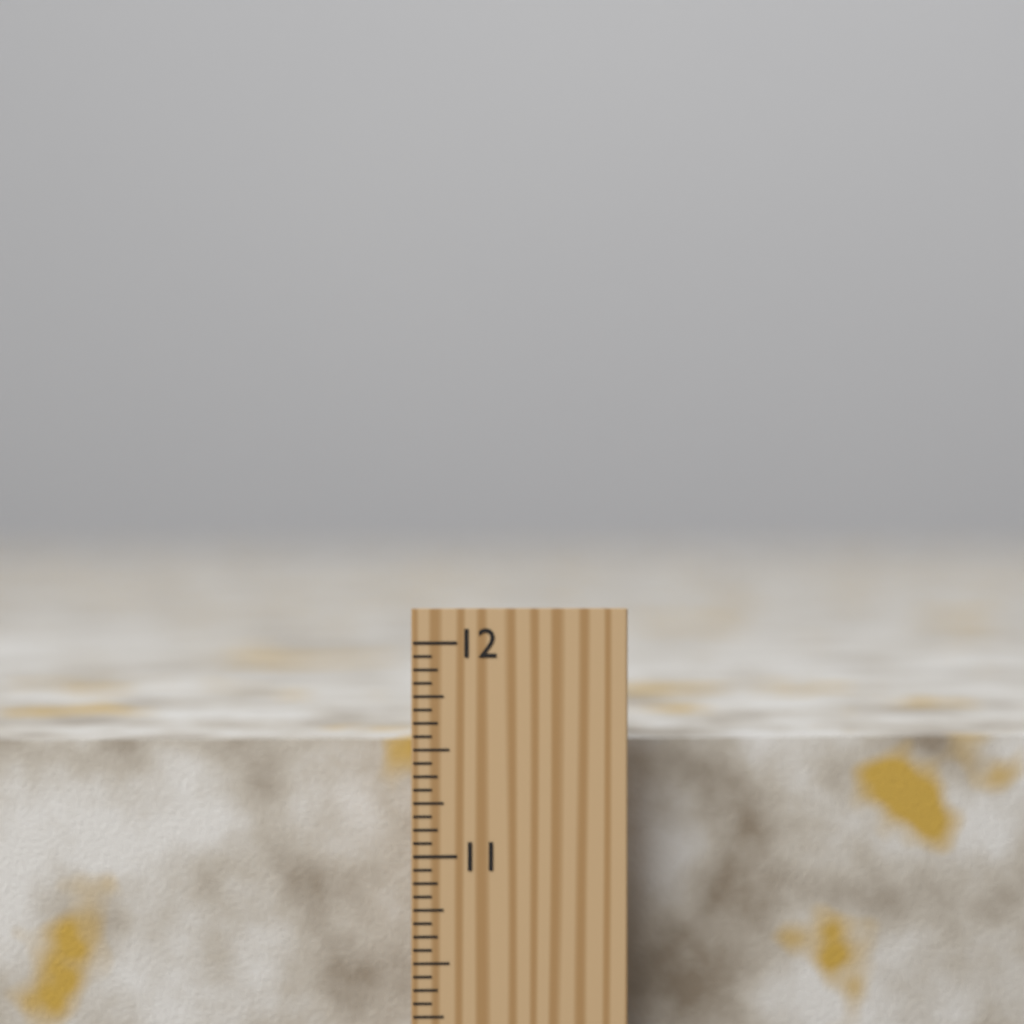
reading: 11.5000 inch
